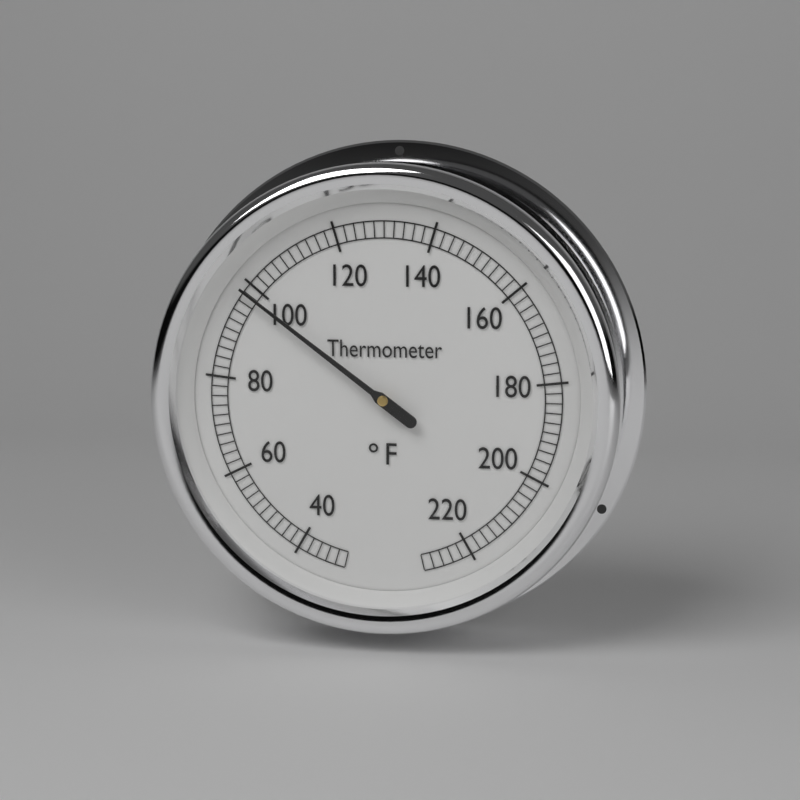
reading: 98 °F
